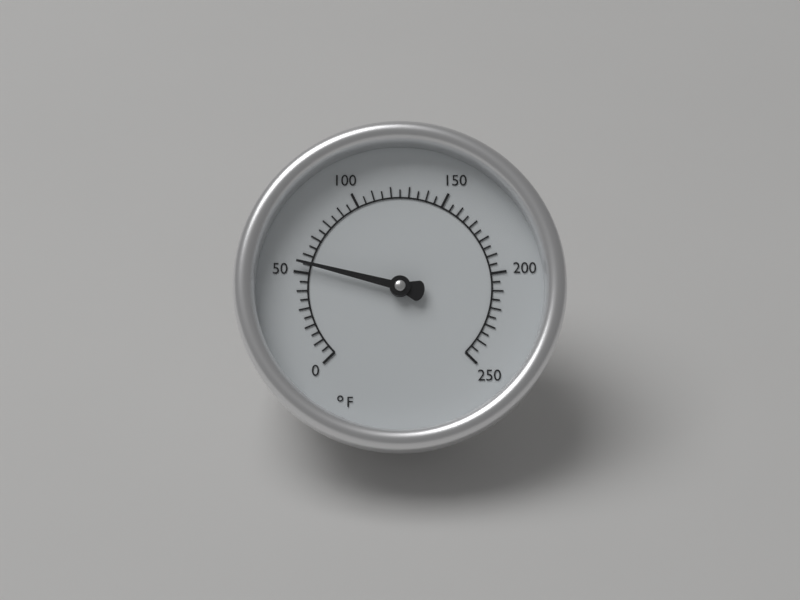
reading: 55 °F
